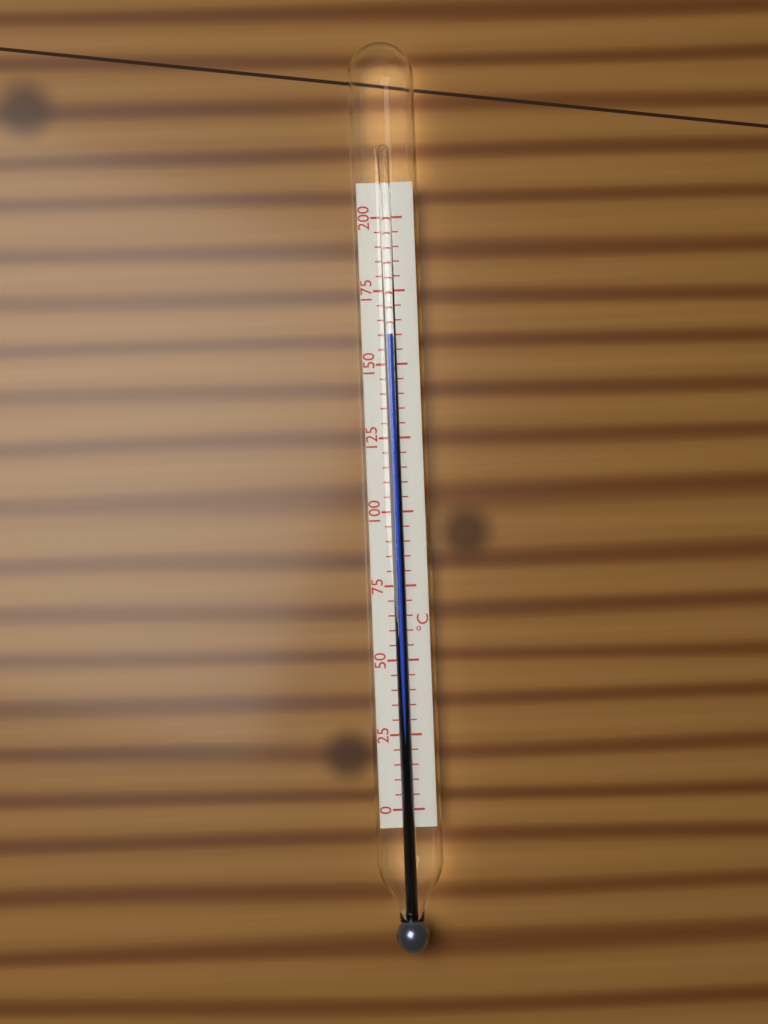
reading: 160 °C
